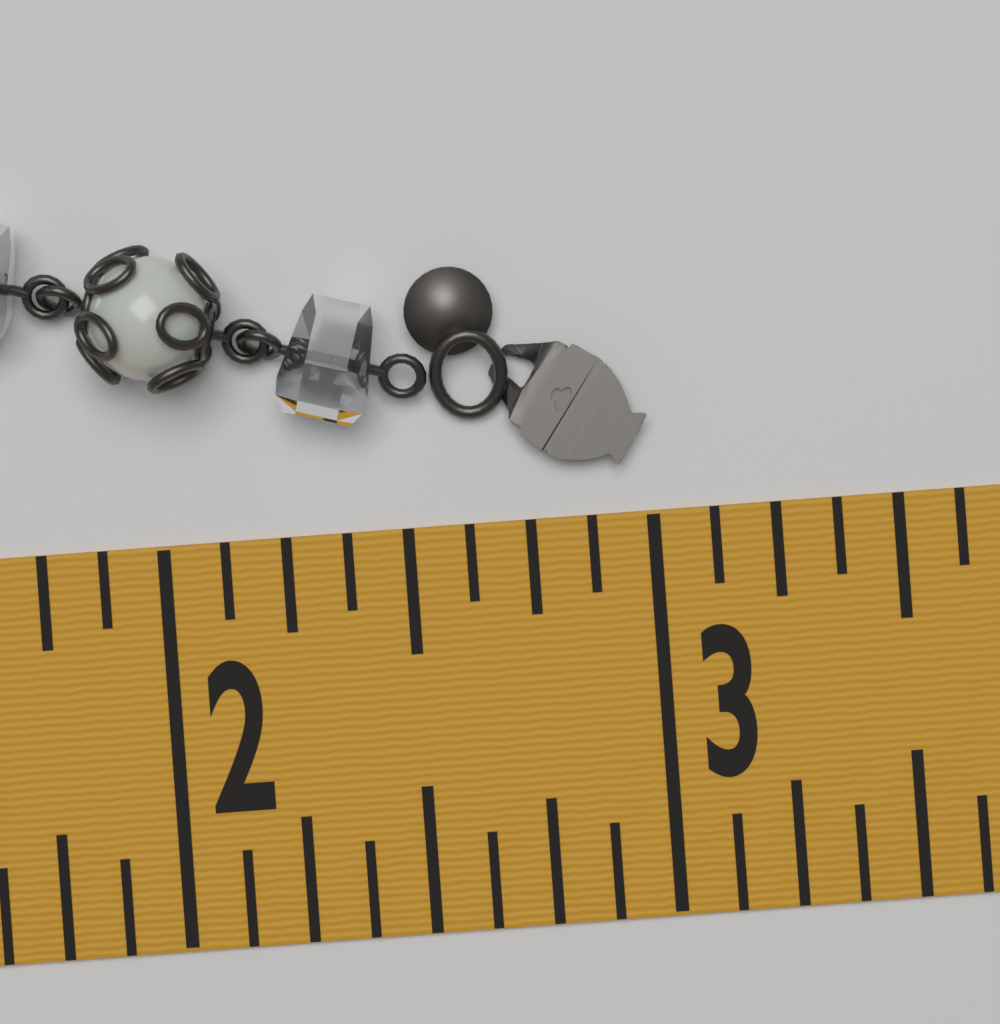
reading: 3.000 in
